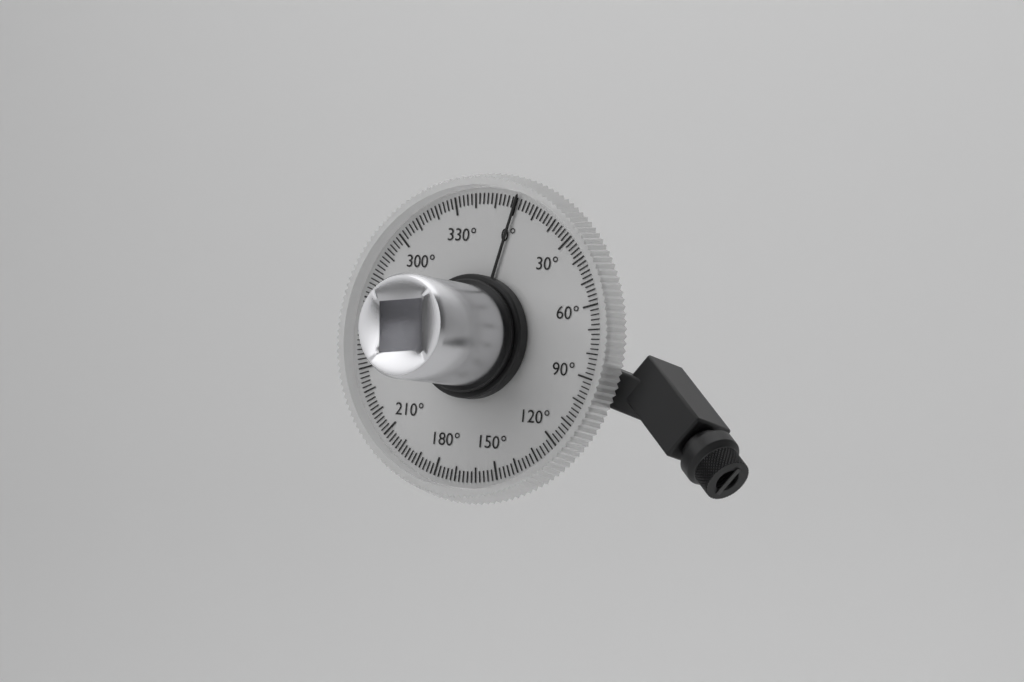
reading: 0 °
